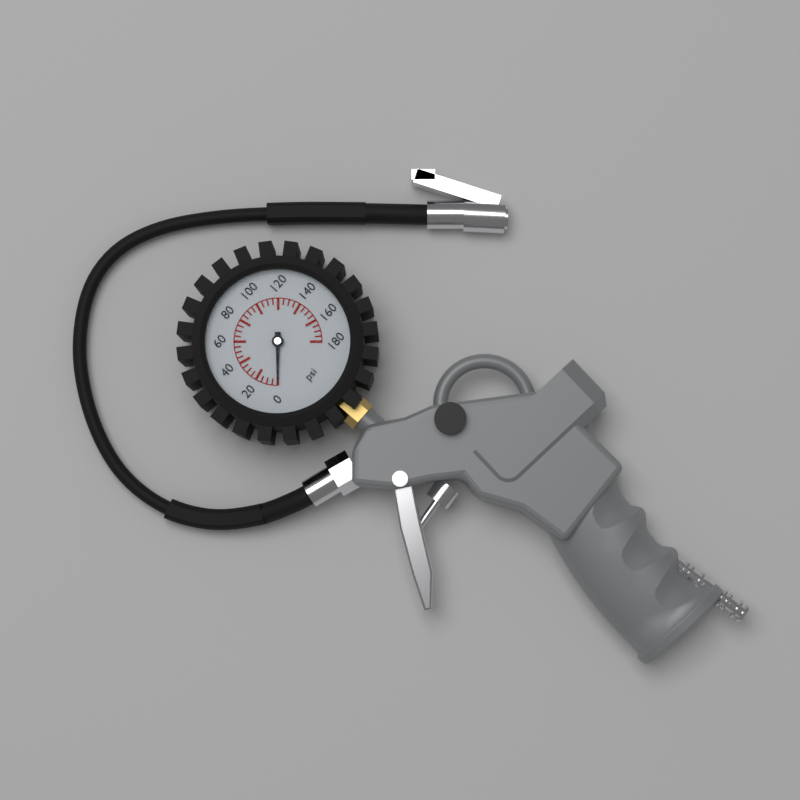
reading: 0 psi
